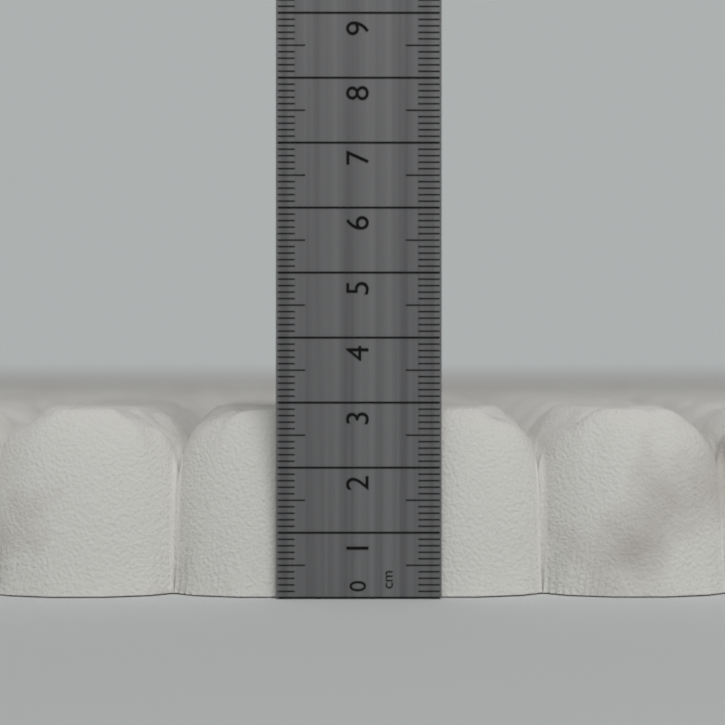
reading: 2.9 cm
